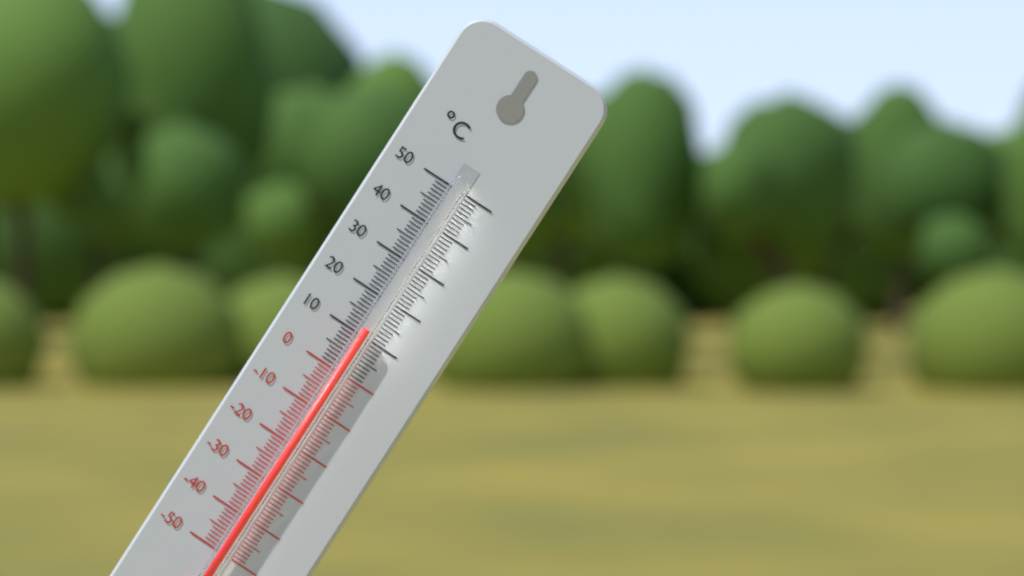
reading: 12 °C
